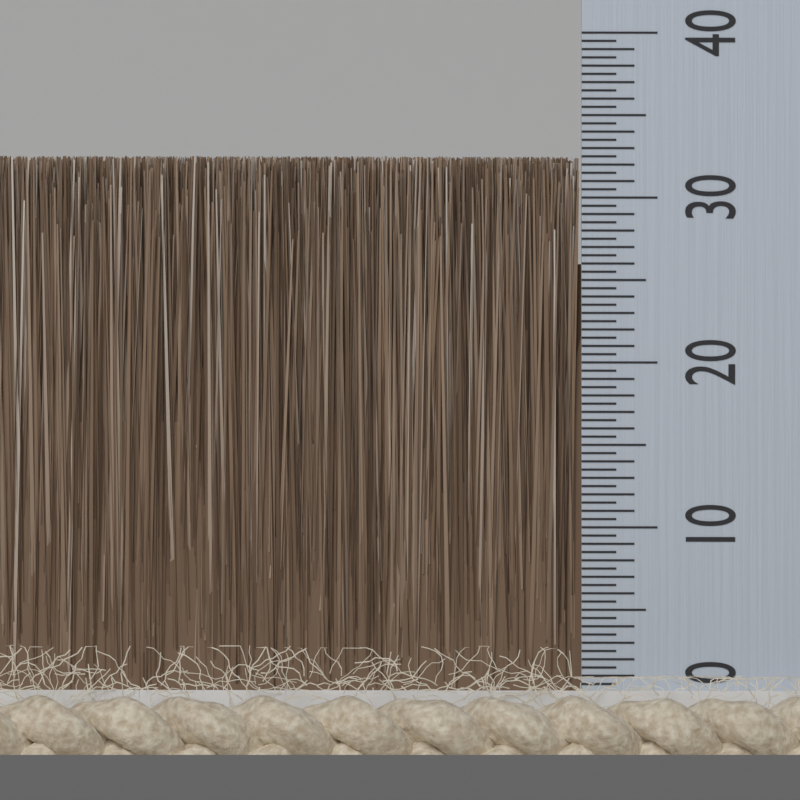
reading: 32.5 (no unit)
